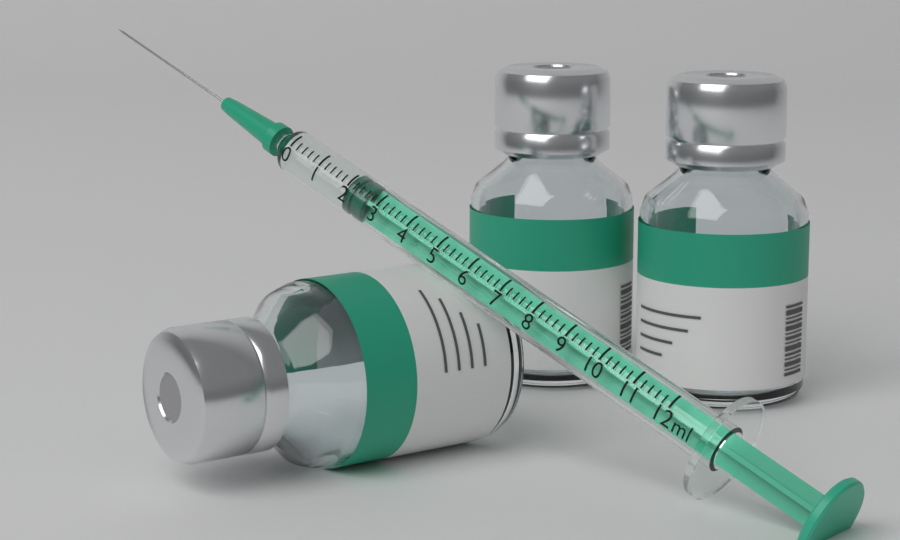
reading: 2.0 ml
